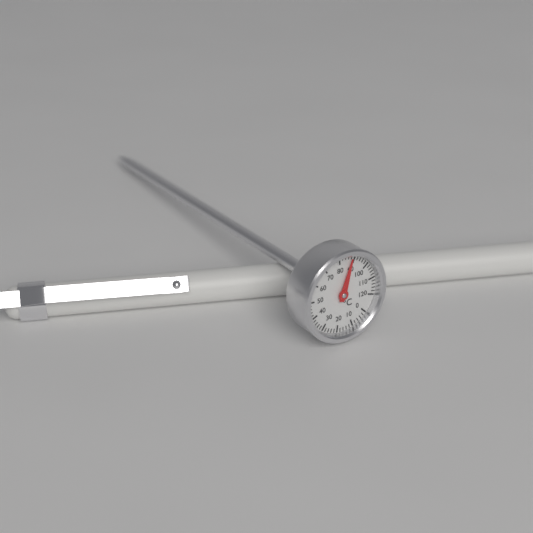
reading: 88 °C
